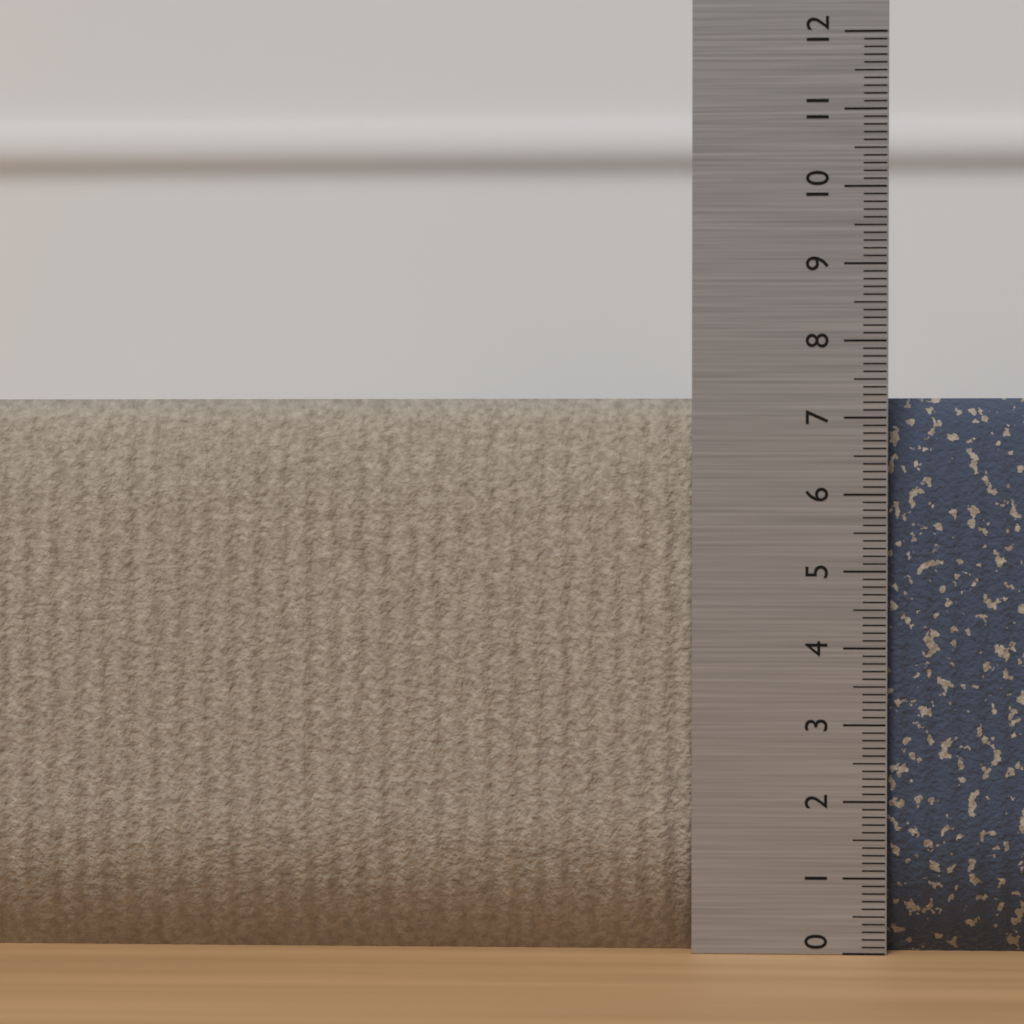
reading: 7.3 (no unit)
